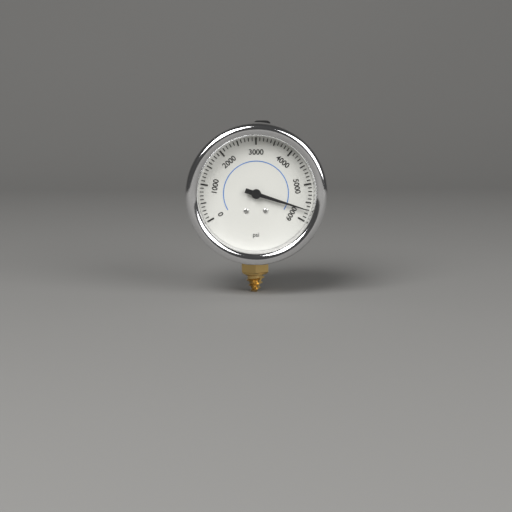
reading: 5700 psi
